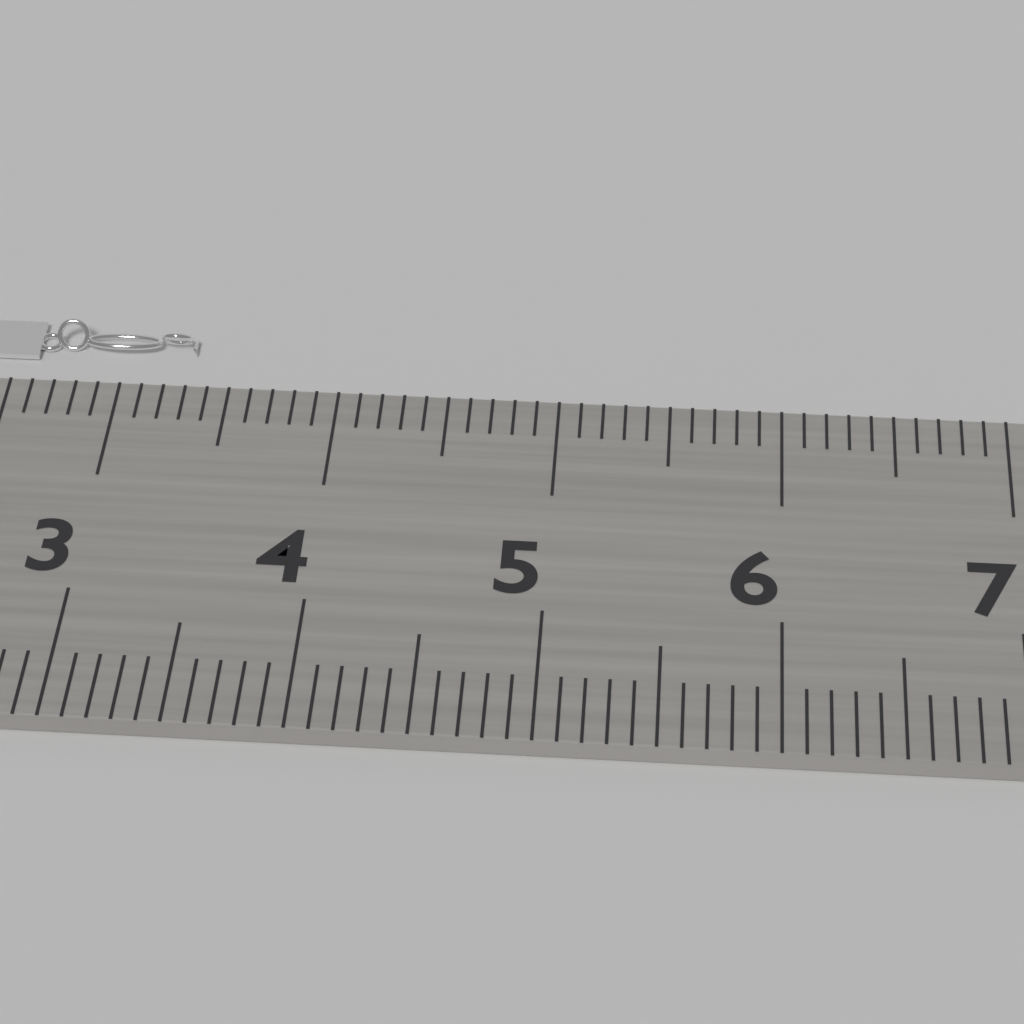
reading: 3.3 cm
